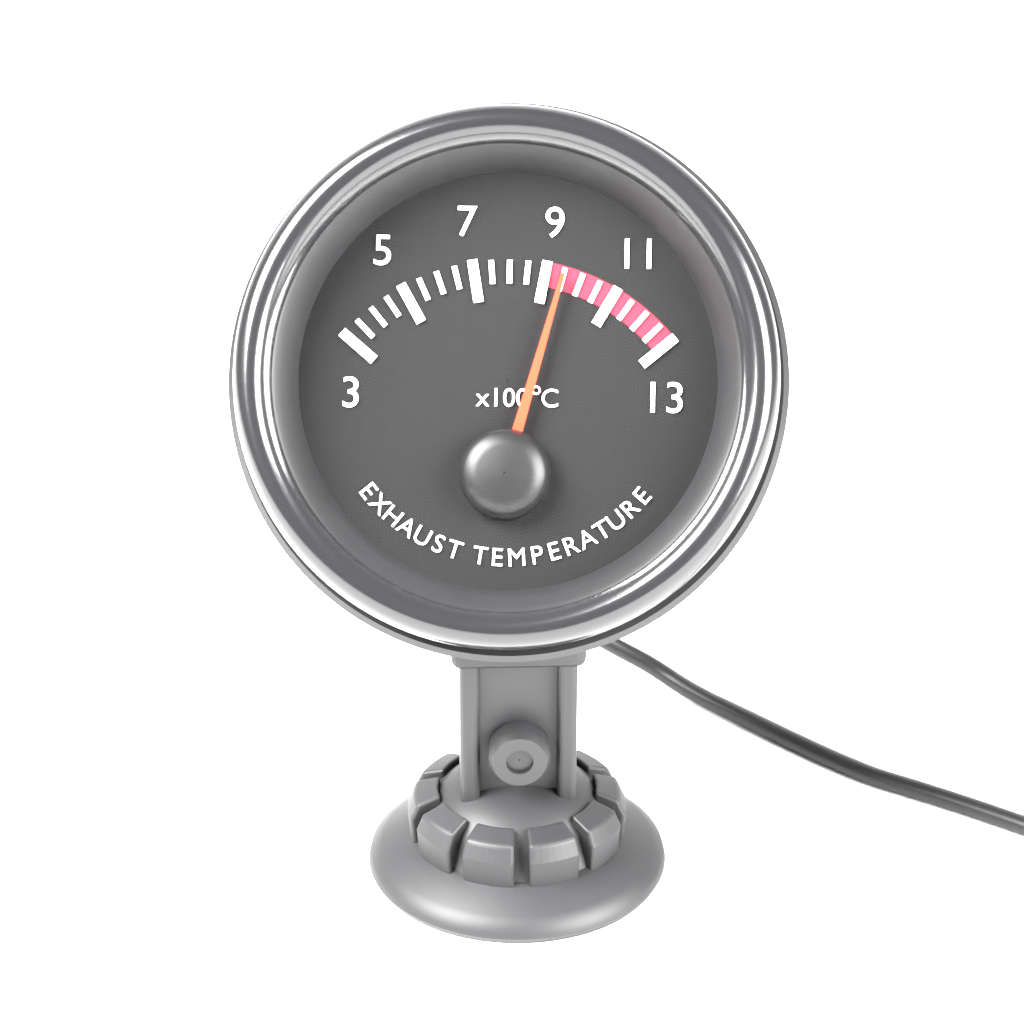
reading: 9.5 x100°C
